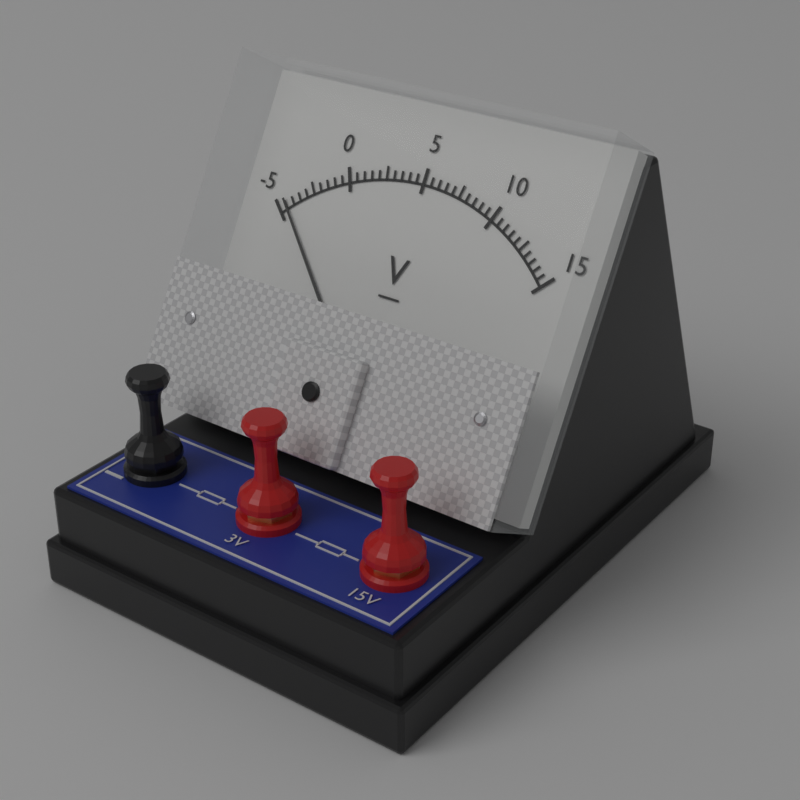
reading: -4.5 V
